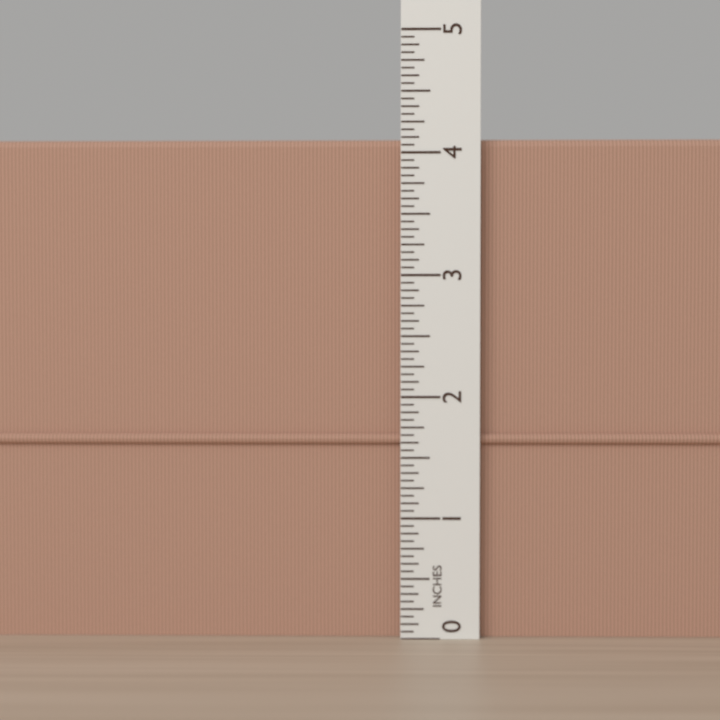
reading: 4.1250 in
